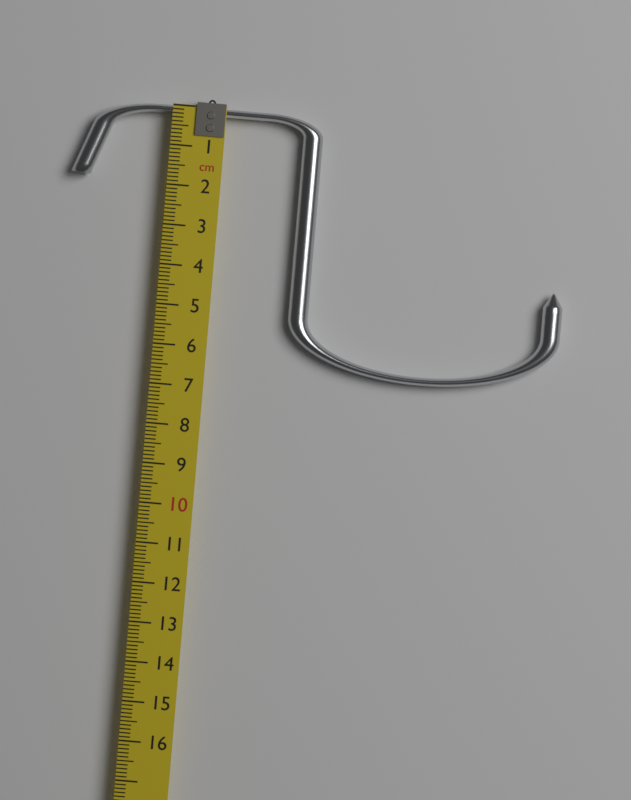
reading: 6.5 cm
